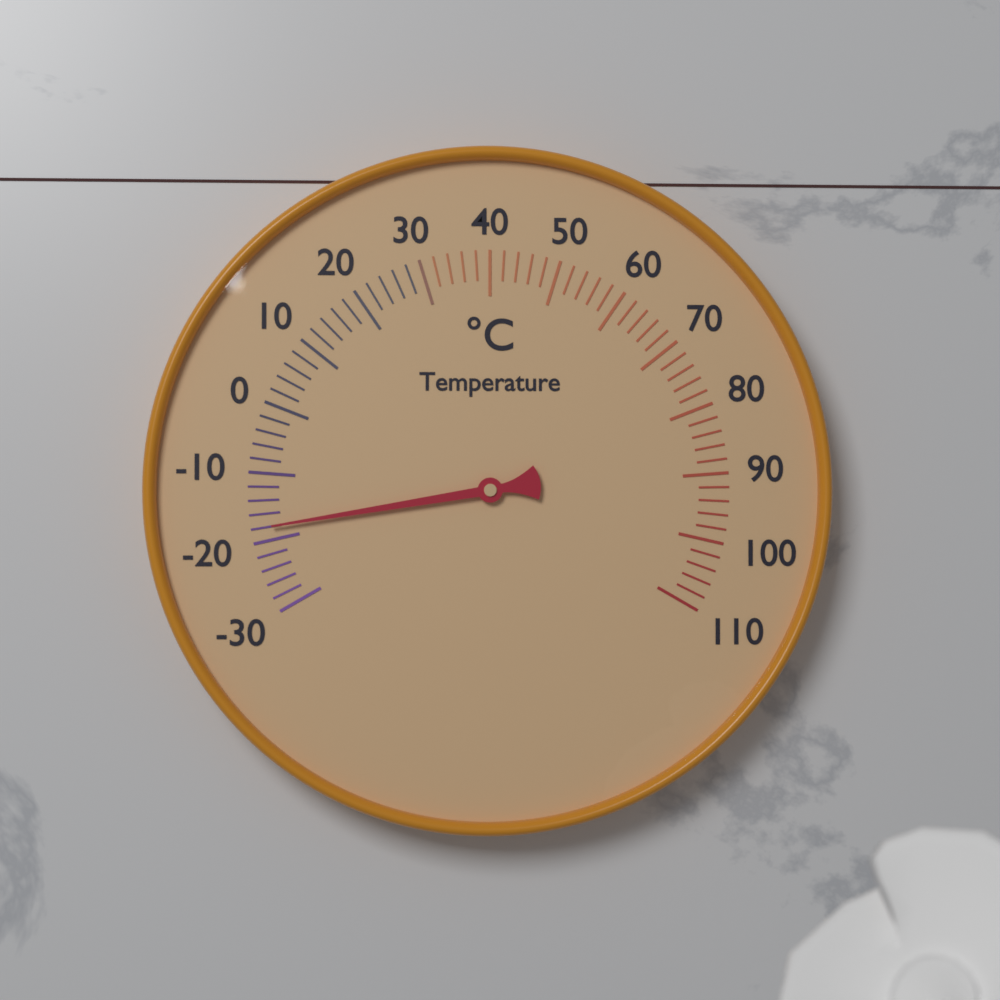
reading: -18 °C
